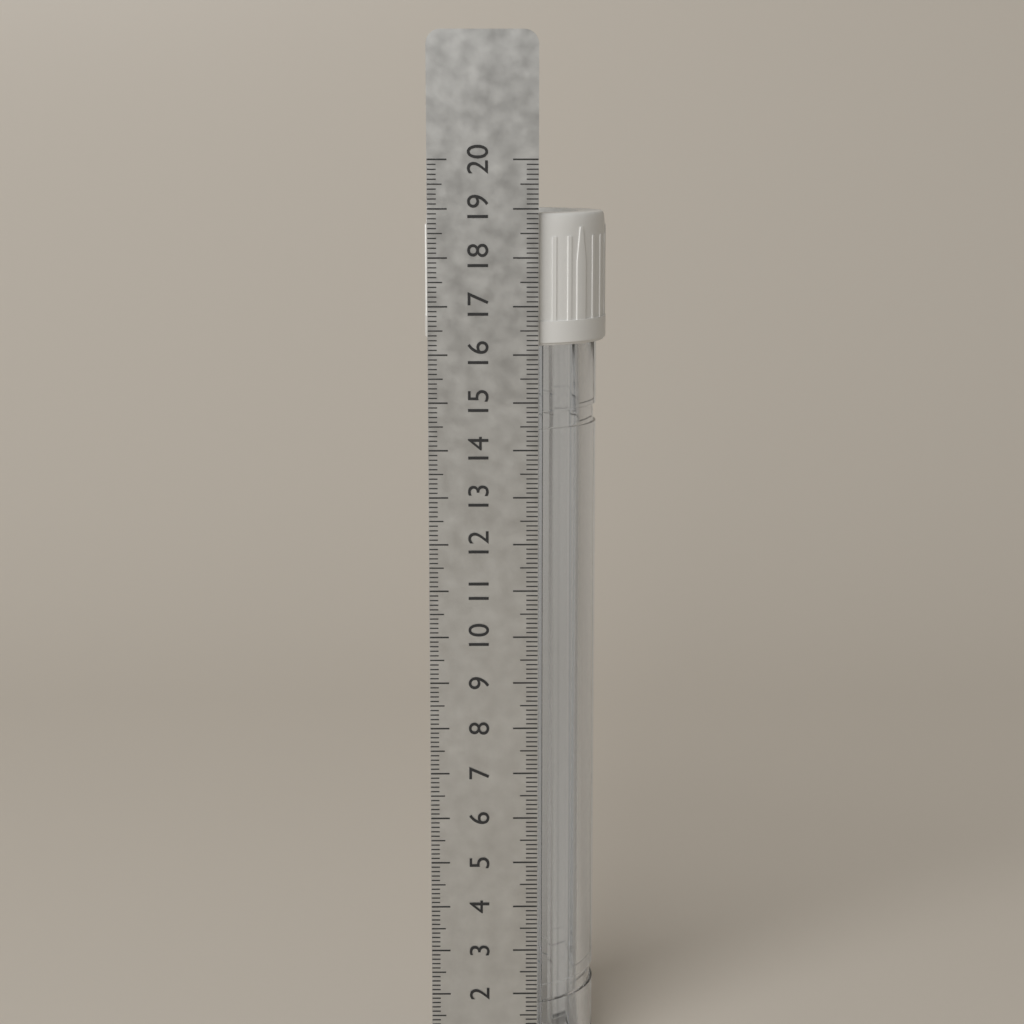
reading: 18.9 cm
